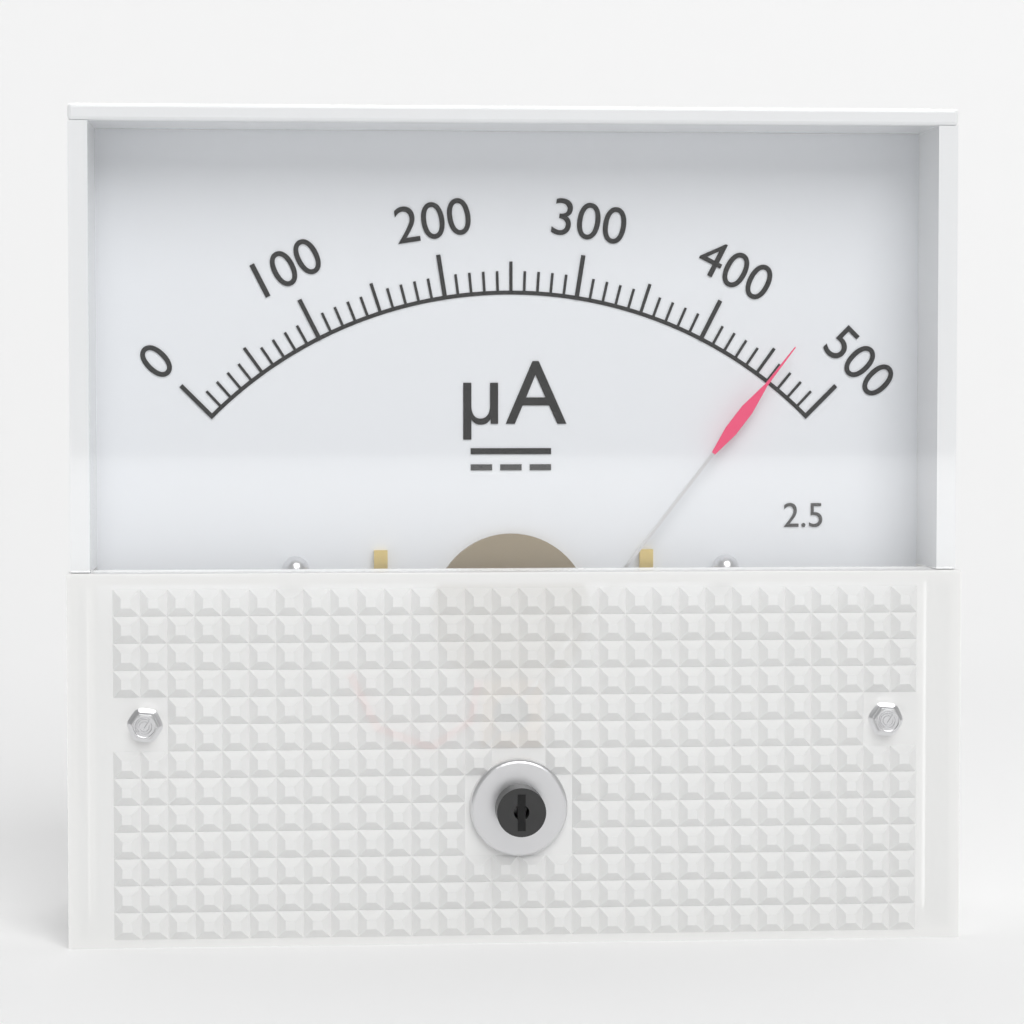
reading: 460 µA
